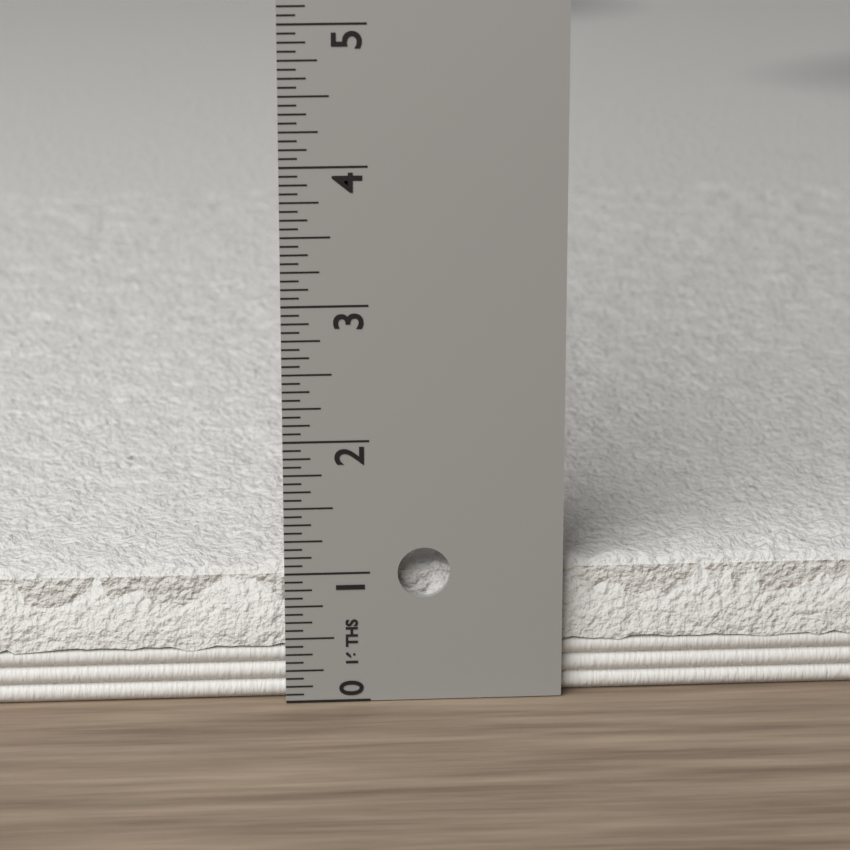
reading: 1.0625 in
